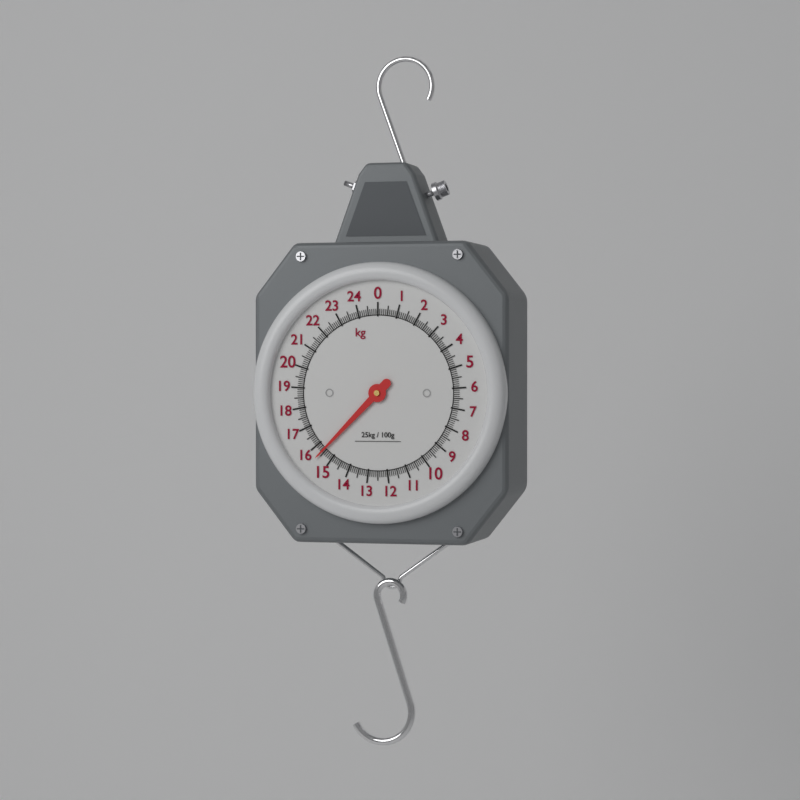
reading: 15.6 kg
